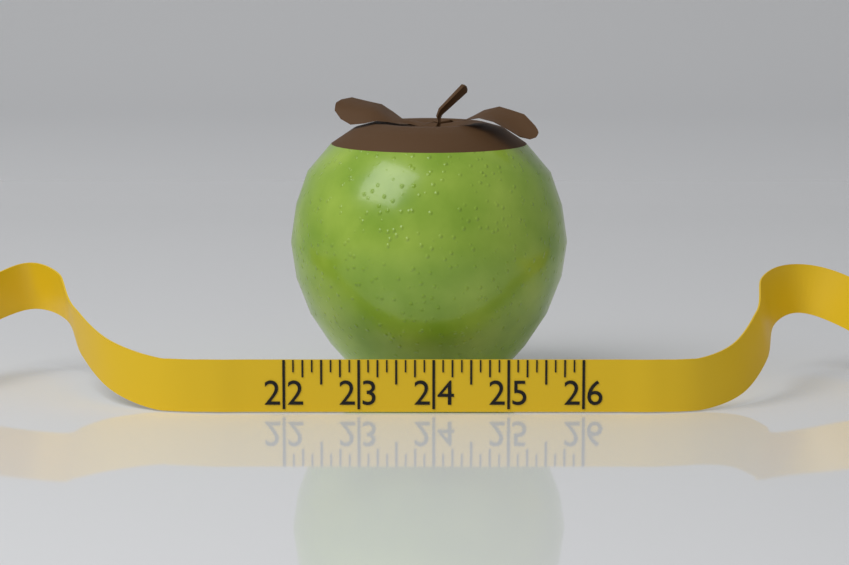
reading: 25.875 (no unit)
